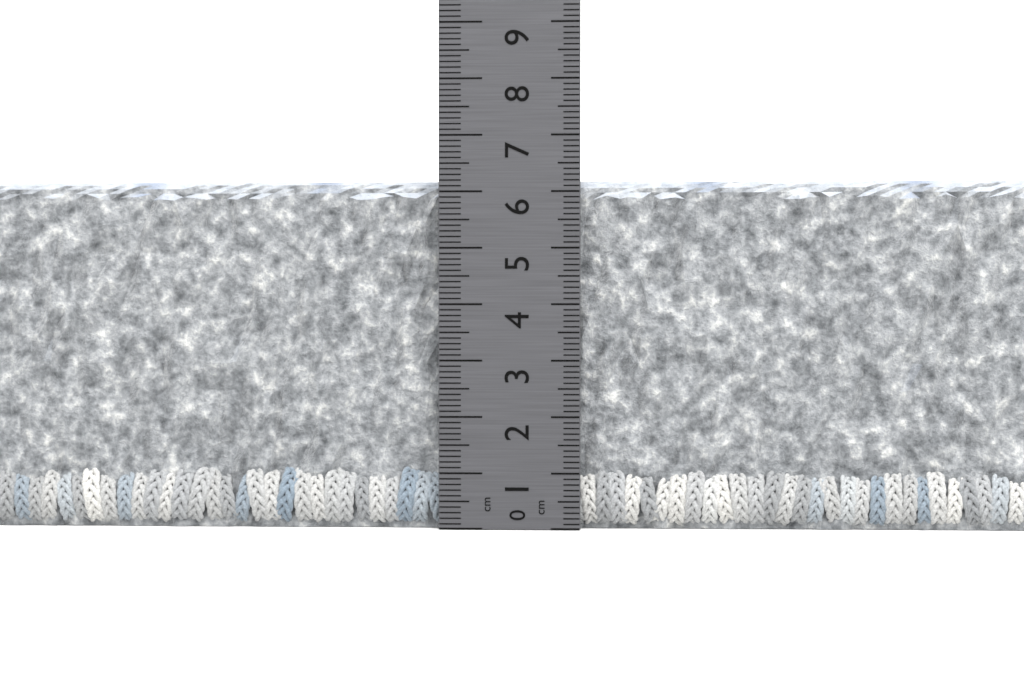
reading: 6.2 cm
